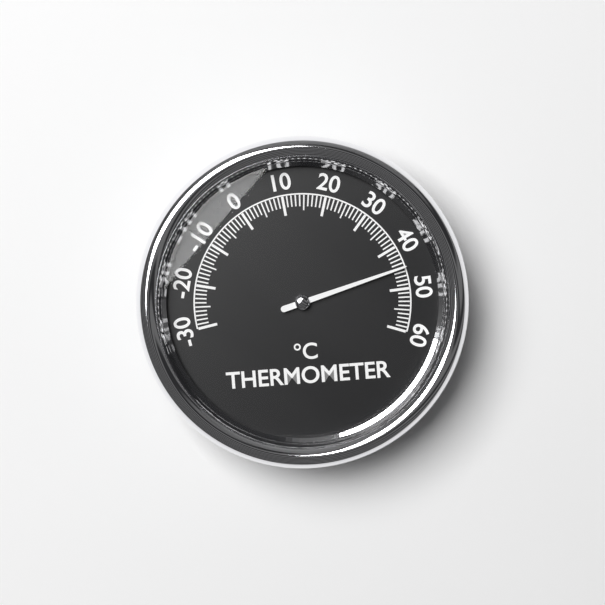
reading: 45 °C
